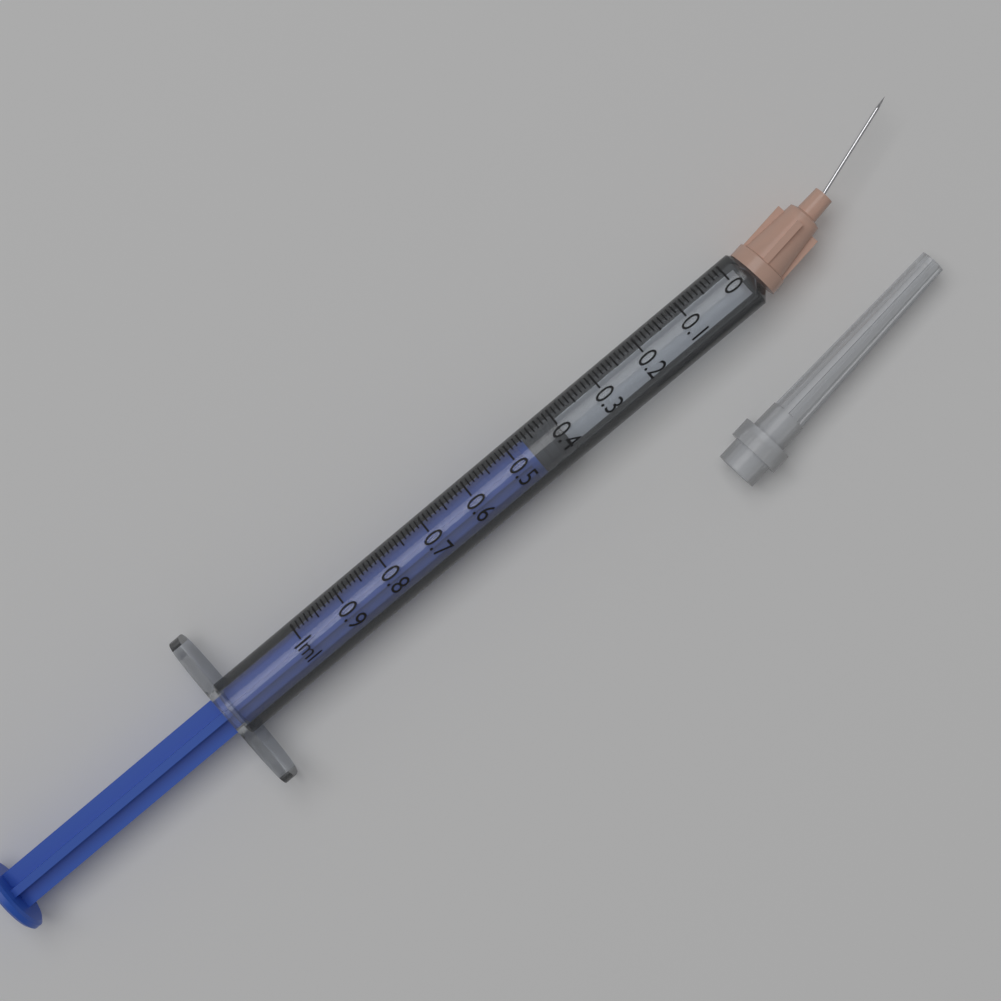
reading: 0.40 ml
